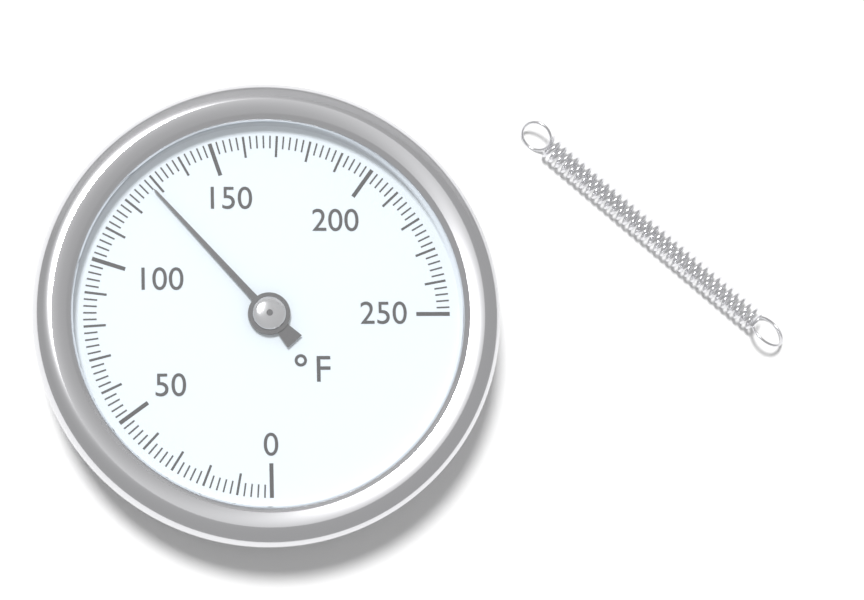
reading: 128 °F
